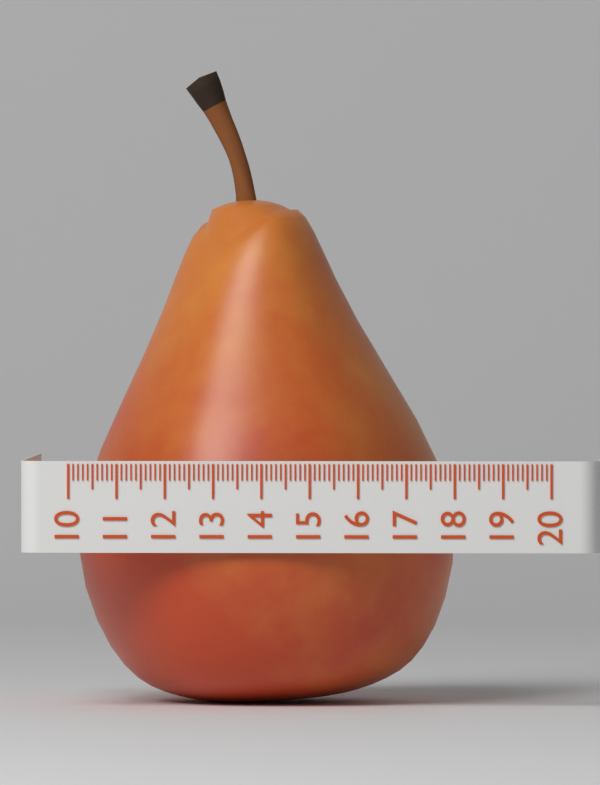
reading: 17.9 (no unit)
